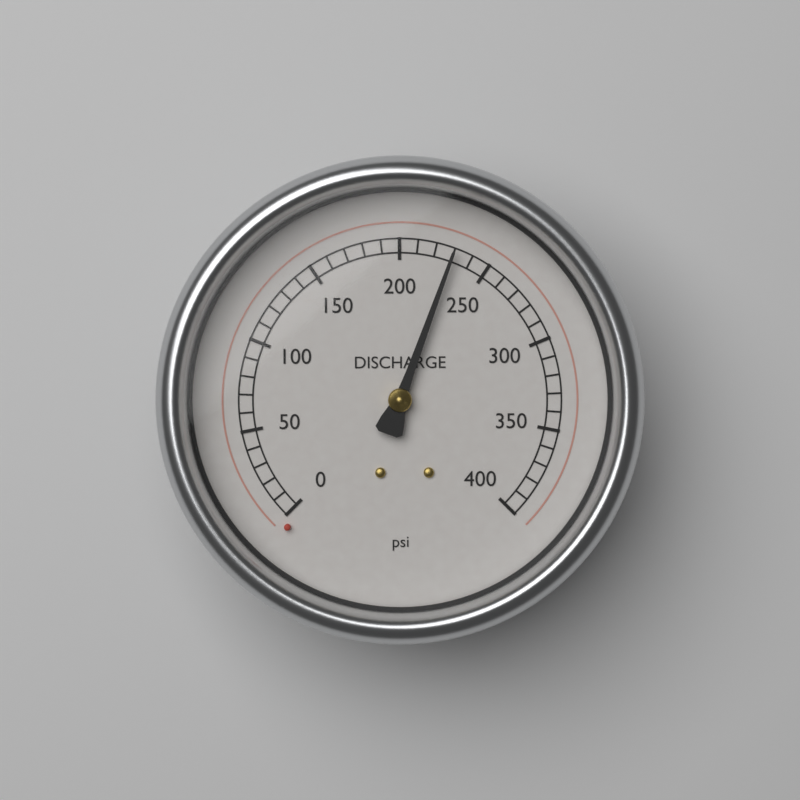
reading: 230 psi
